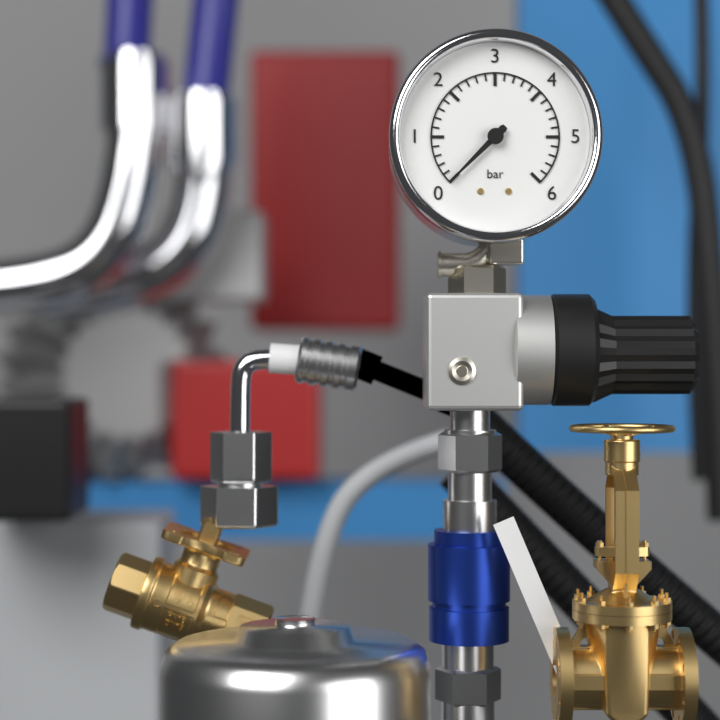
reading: 0.0 bar
